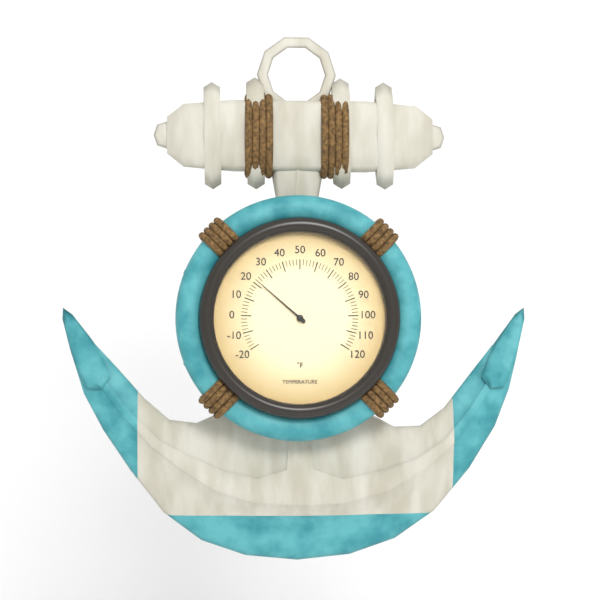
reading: 22 °F
